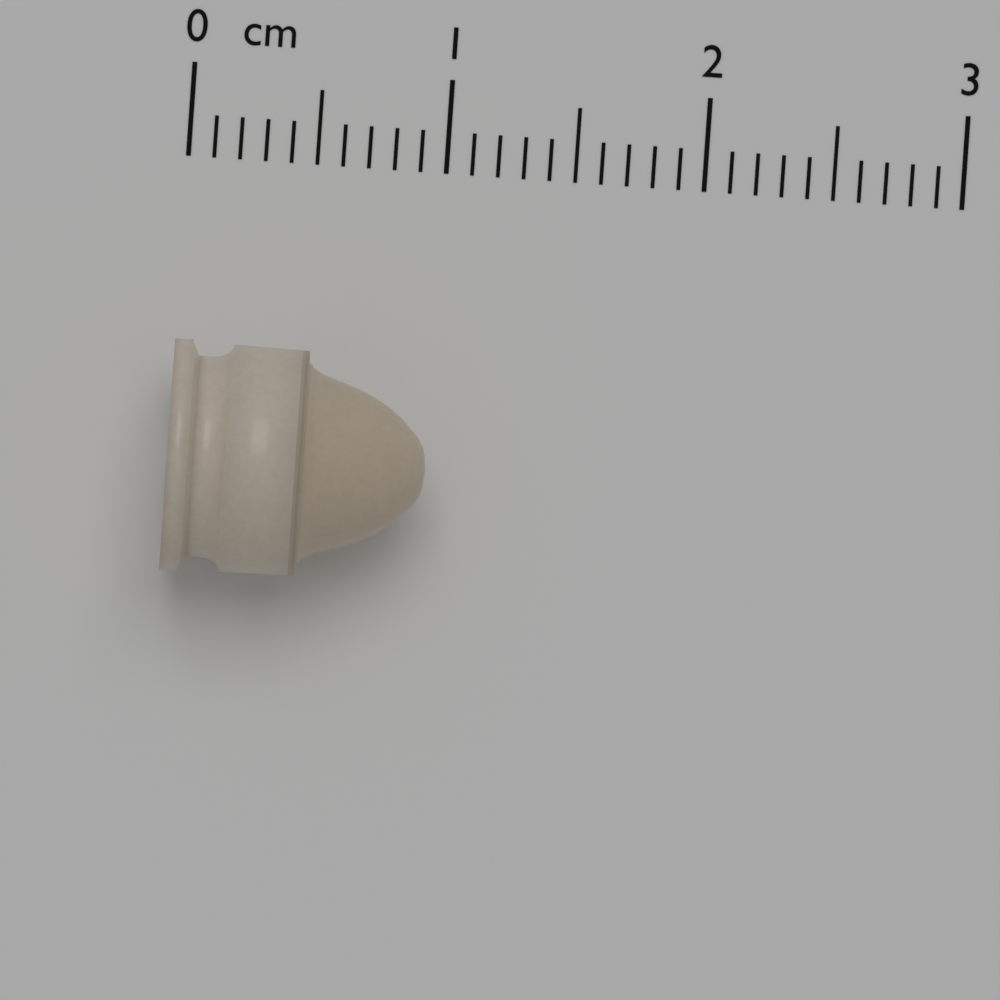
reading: 1.0 cm
